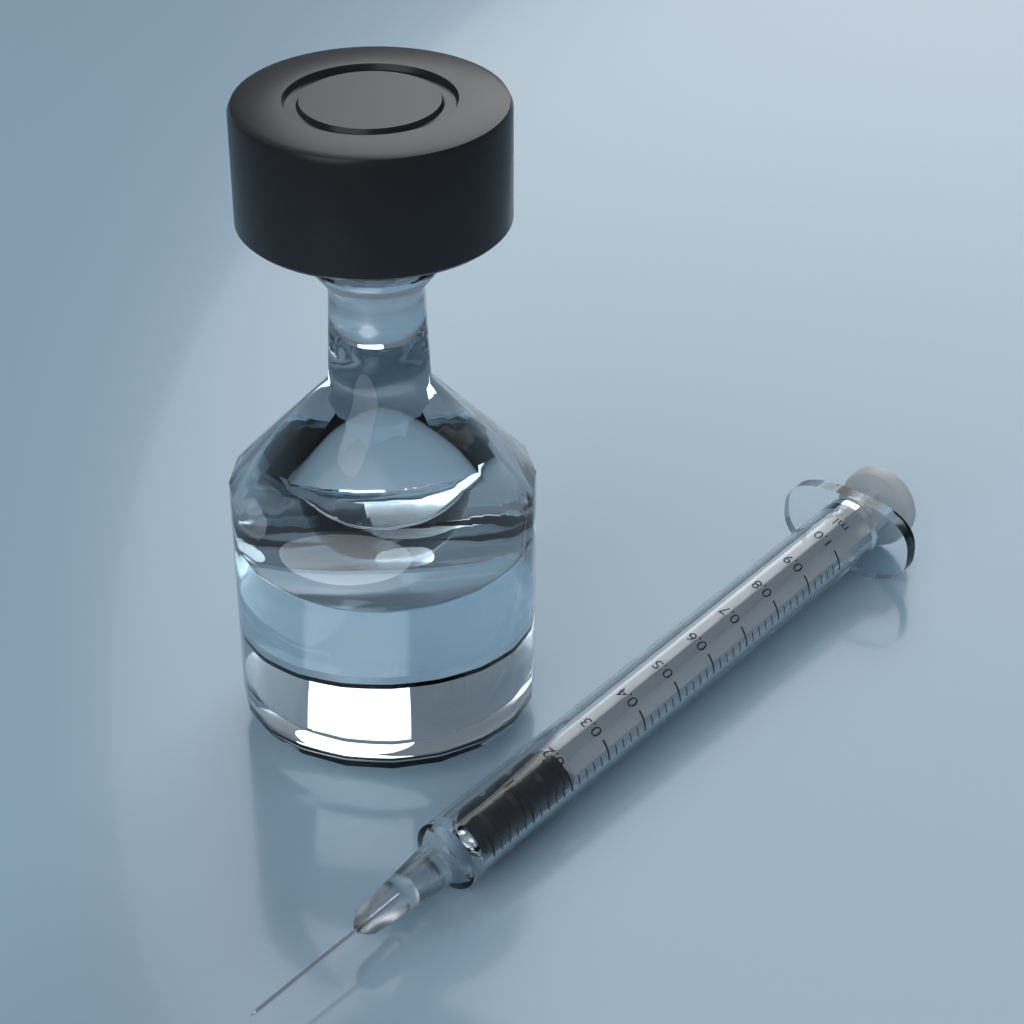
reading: 0.02 ml
